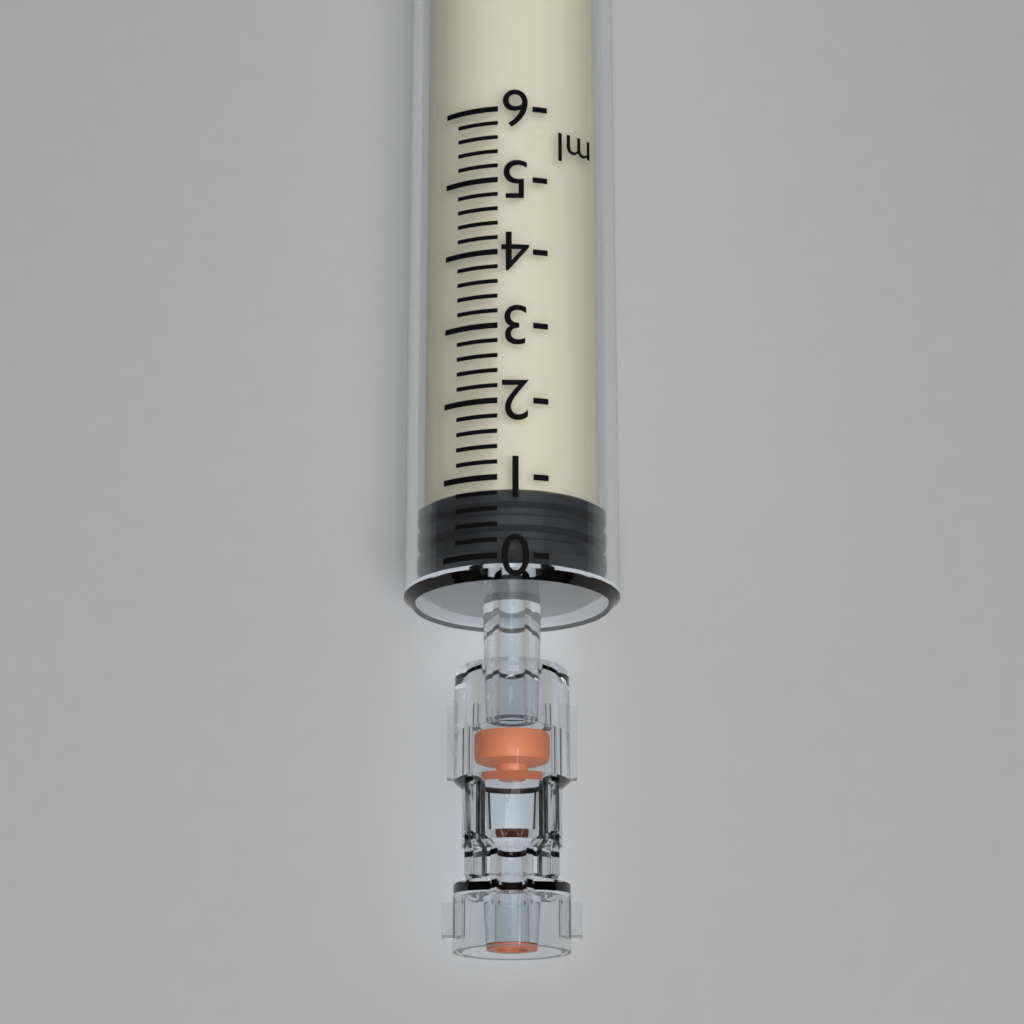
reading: 0.0 ml
